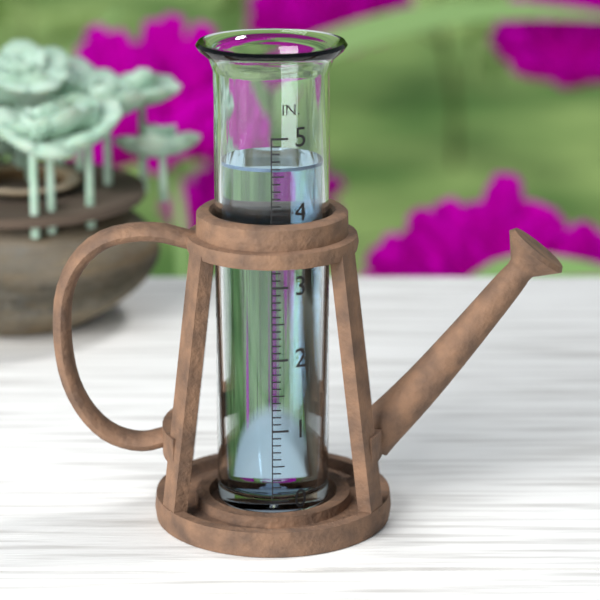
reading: 4.6 in
